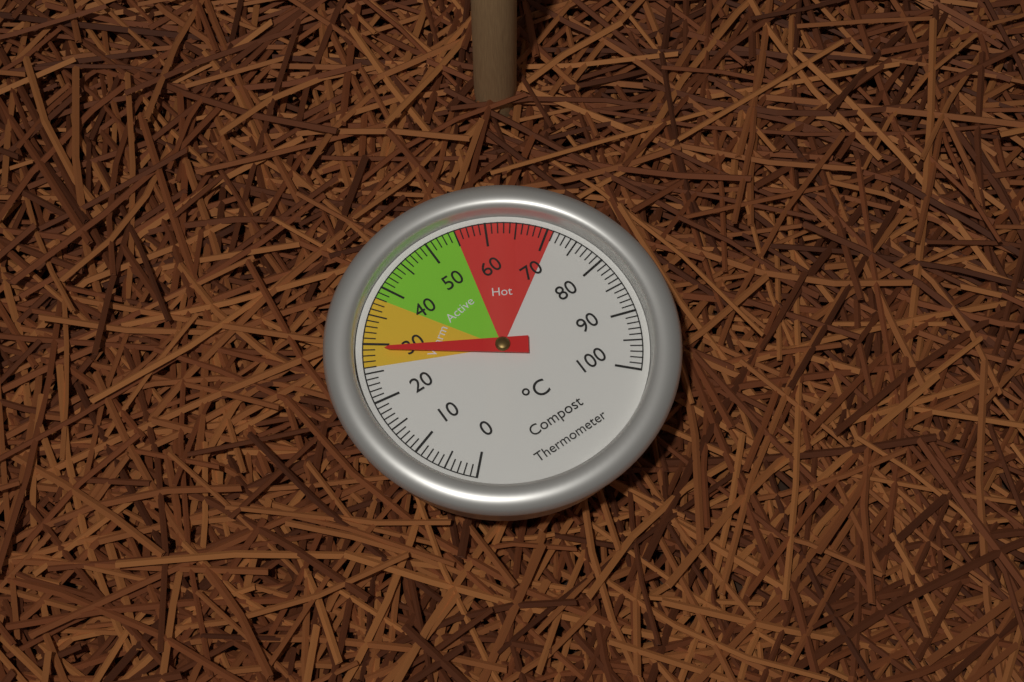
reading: 29 °C
